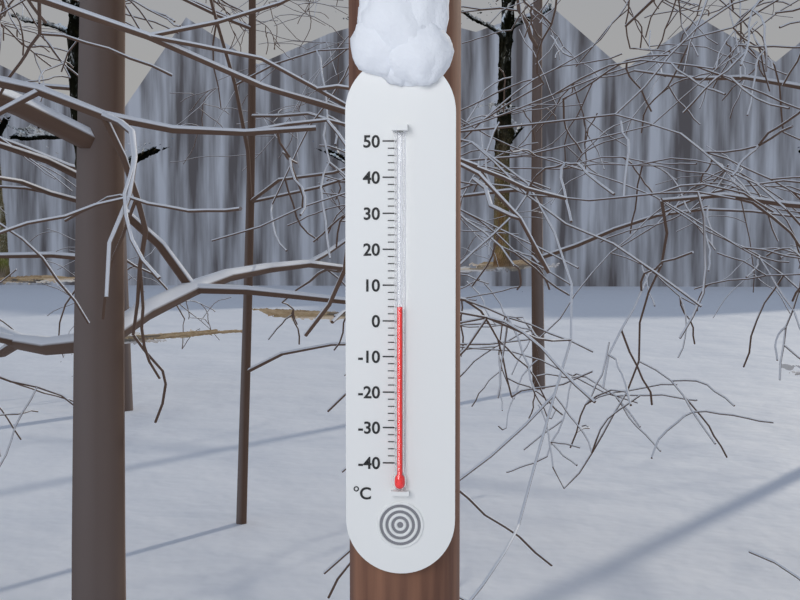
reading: 4 °C
